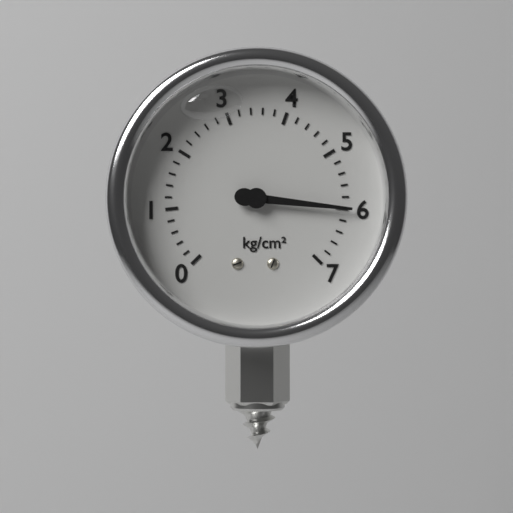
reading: 6.0 kg/cm²
